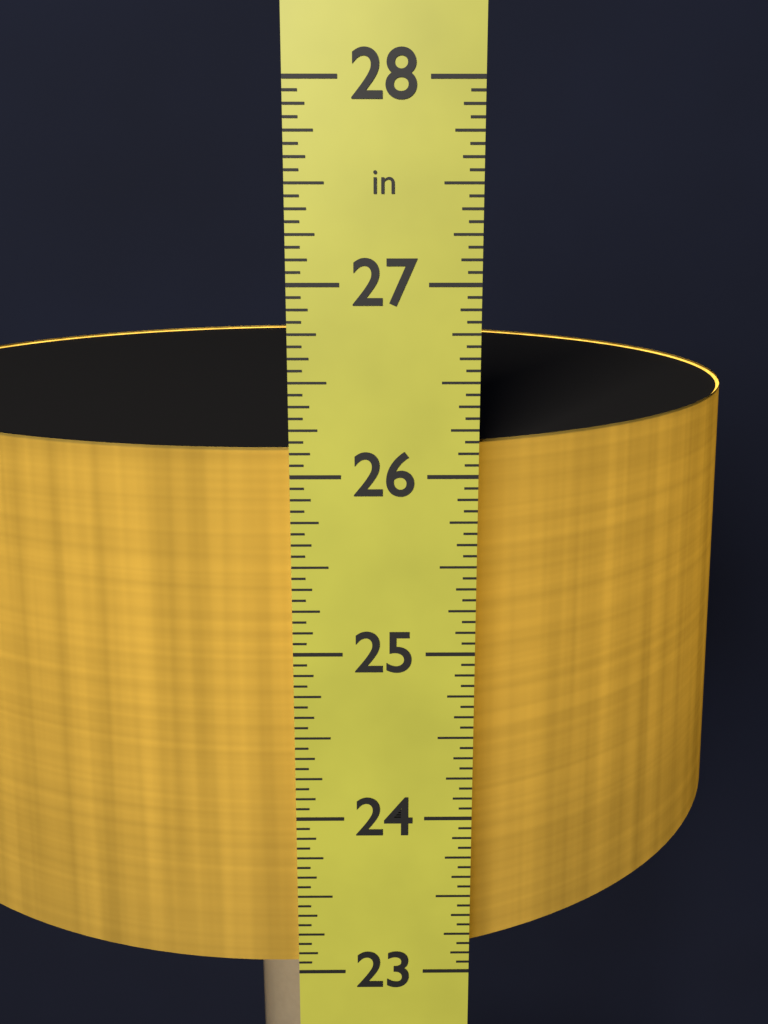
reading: 26.1250 in
